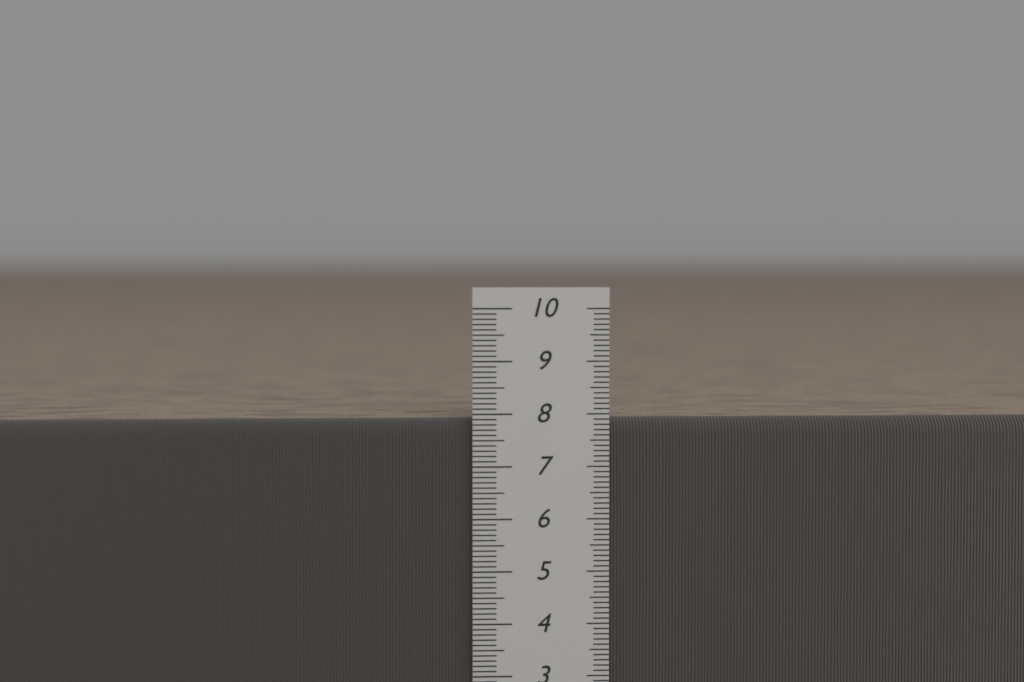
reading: 7.9 cm
